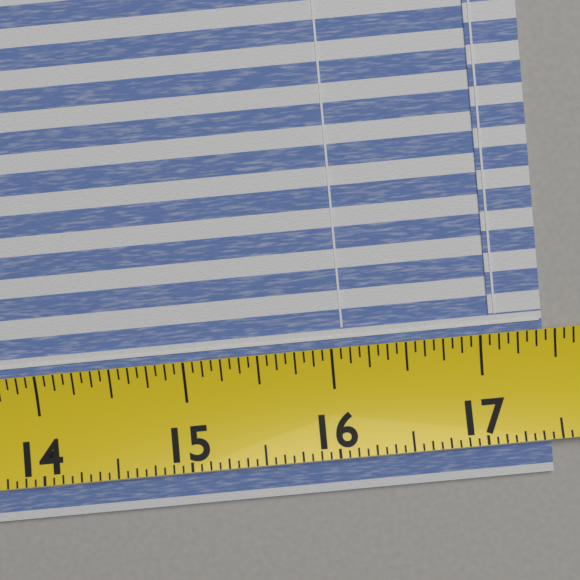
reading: 17.4375 (no unit)
